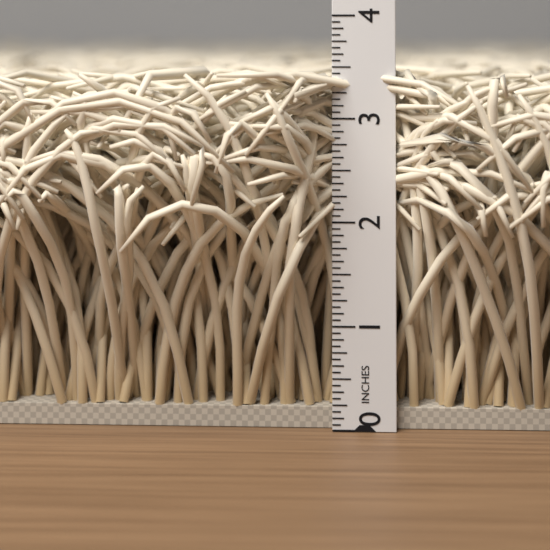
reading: 3.5000 in
